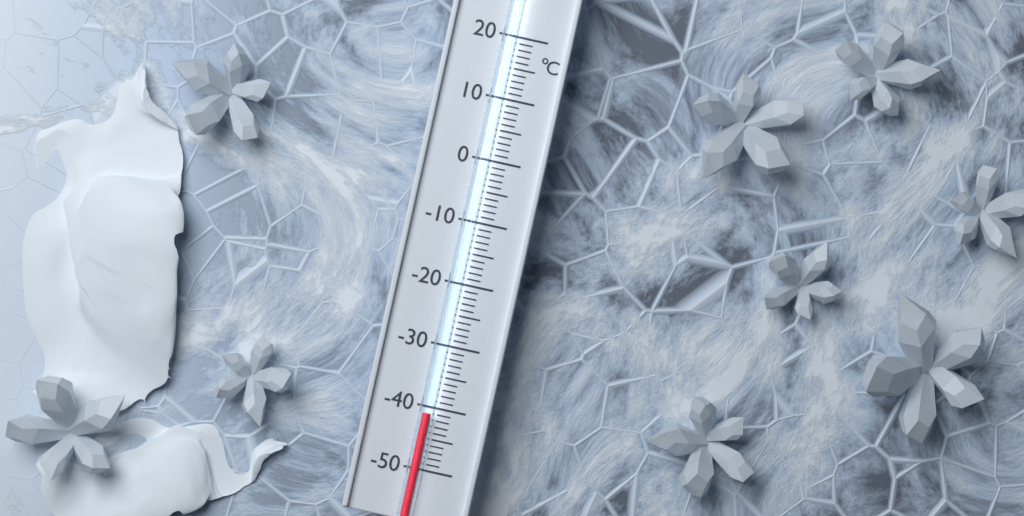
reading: -41 °C
